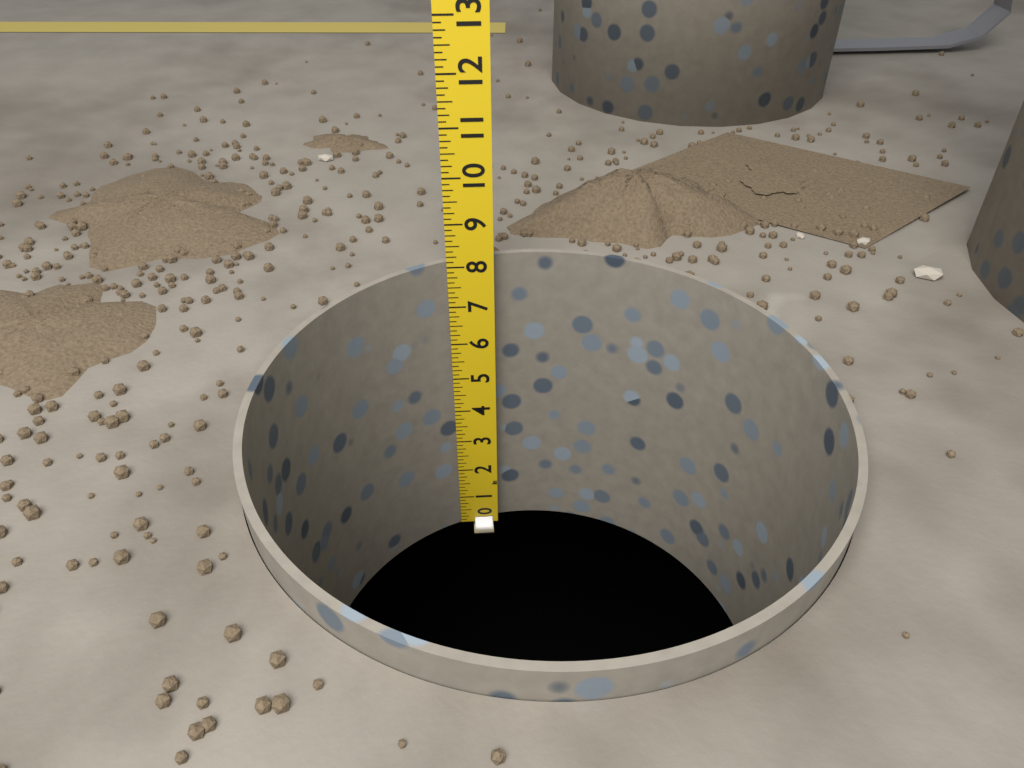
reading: 8.125 in
